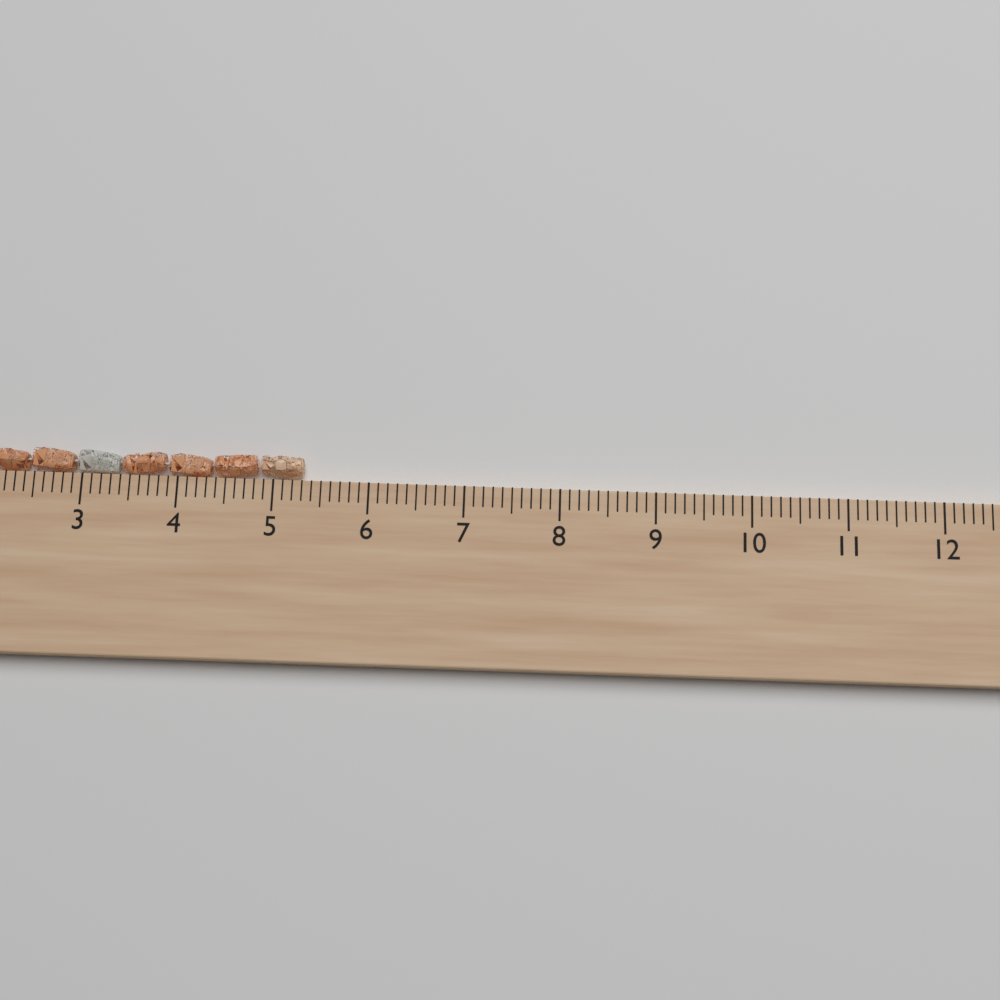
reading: 5.3 cm
